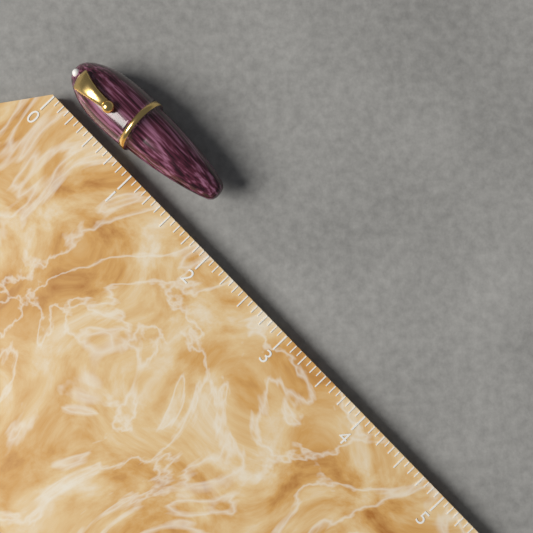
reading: 1.6875 (no unit)
